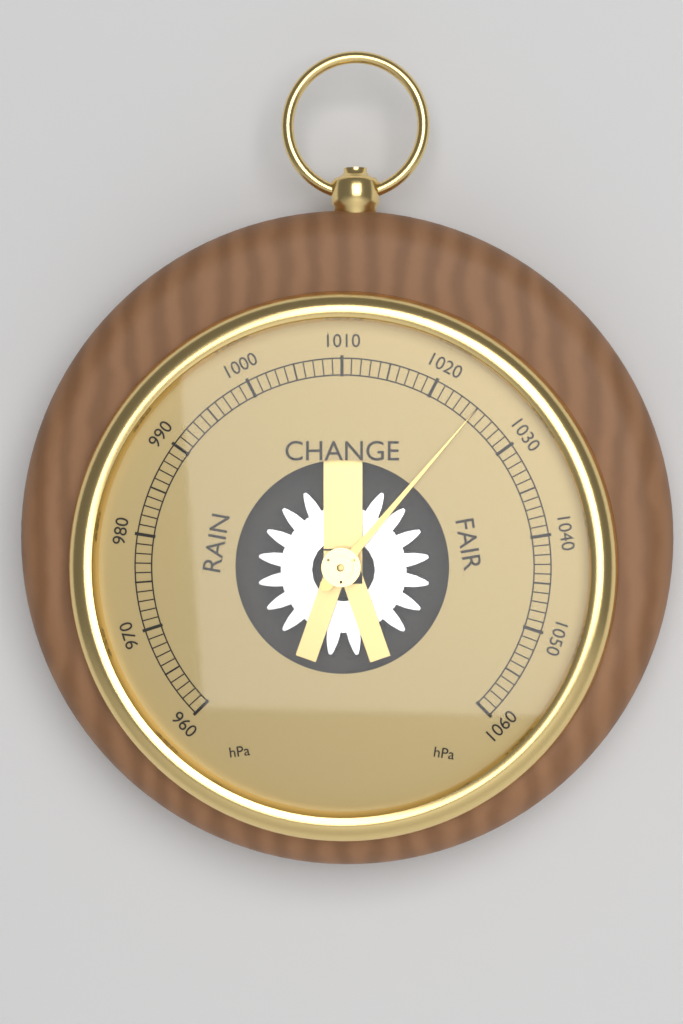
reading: 1025 hPa
